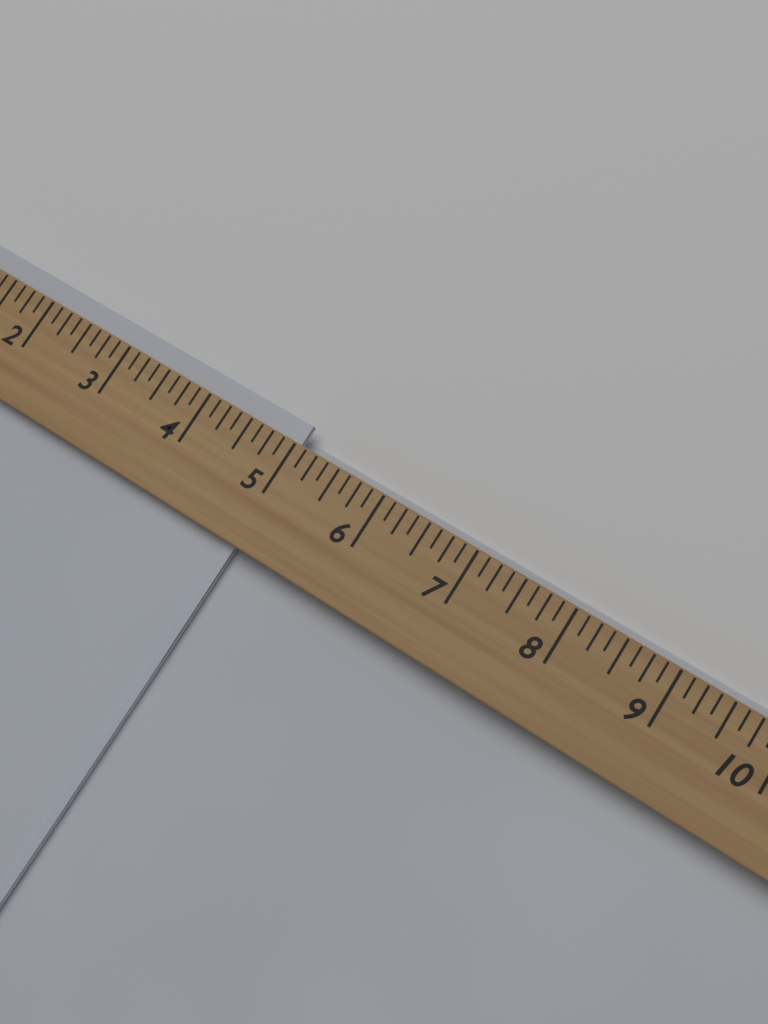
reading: 5.000 (no unit)
